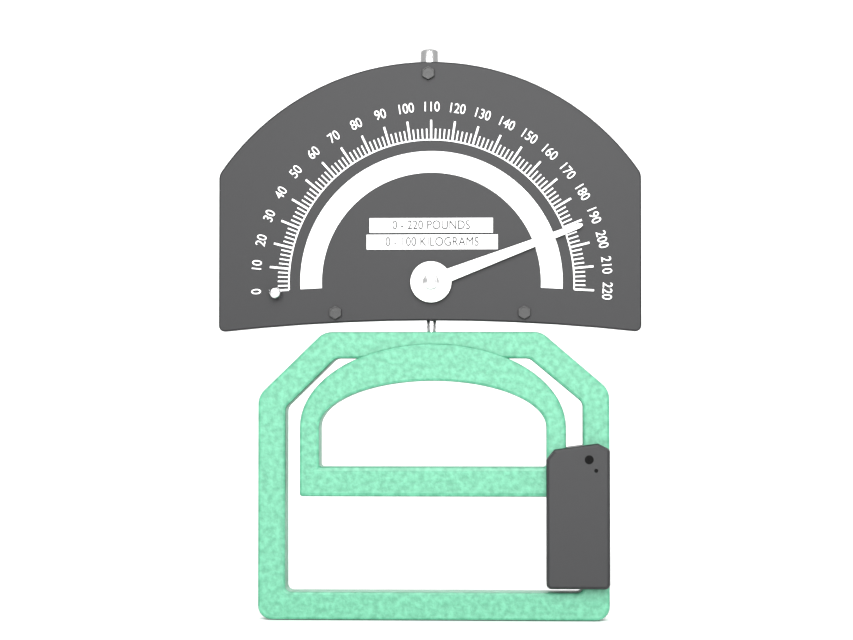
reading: 192 lb
